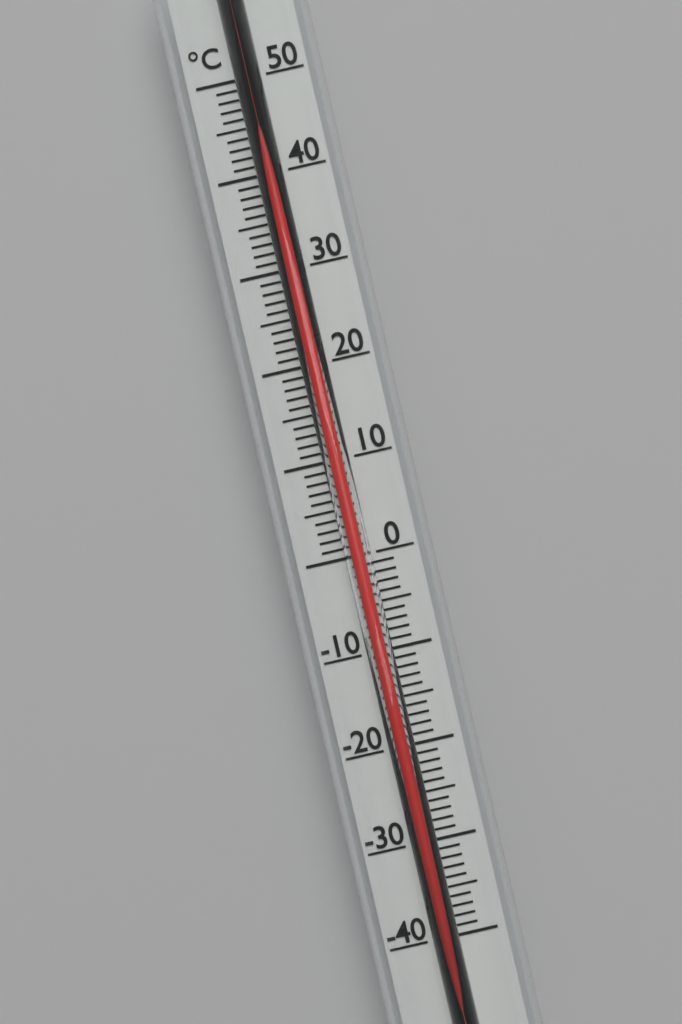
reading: 45 °C
